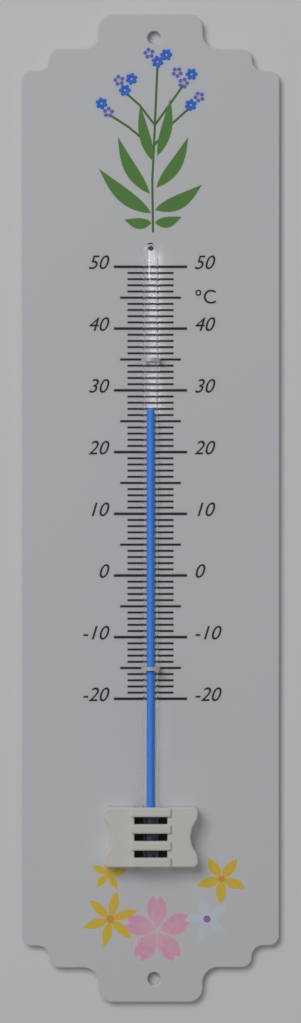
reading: 27 °C
